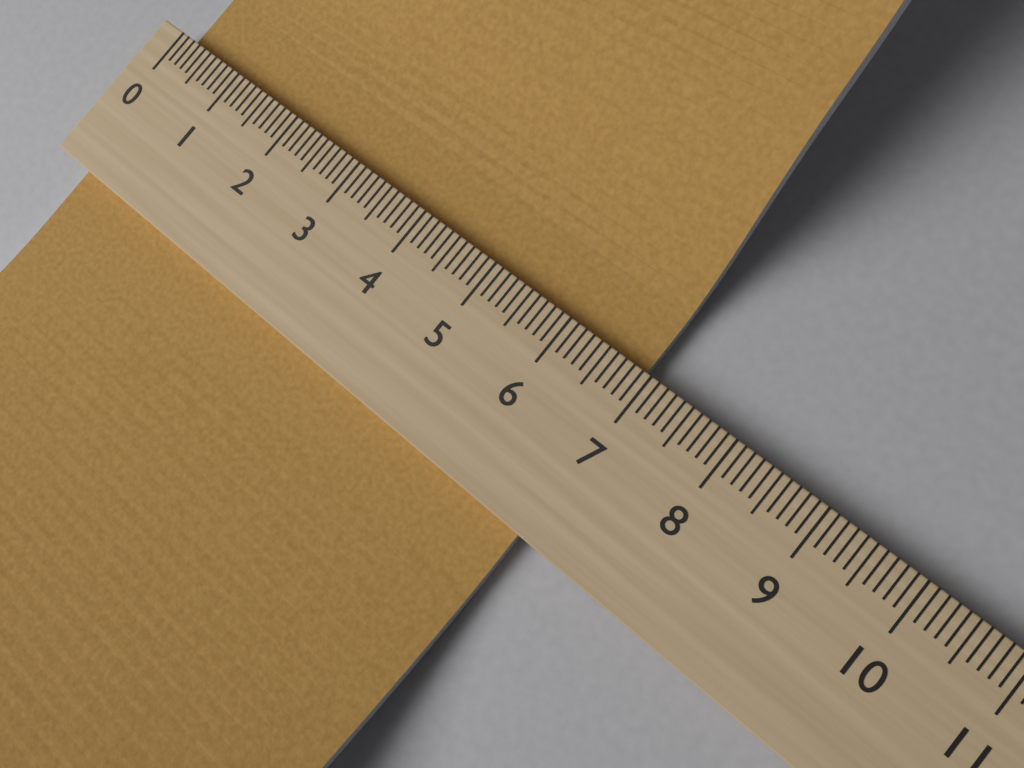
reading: 6.9 (no unit)
